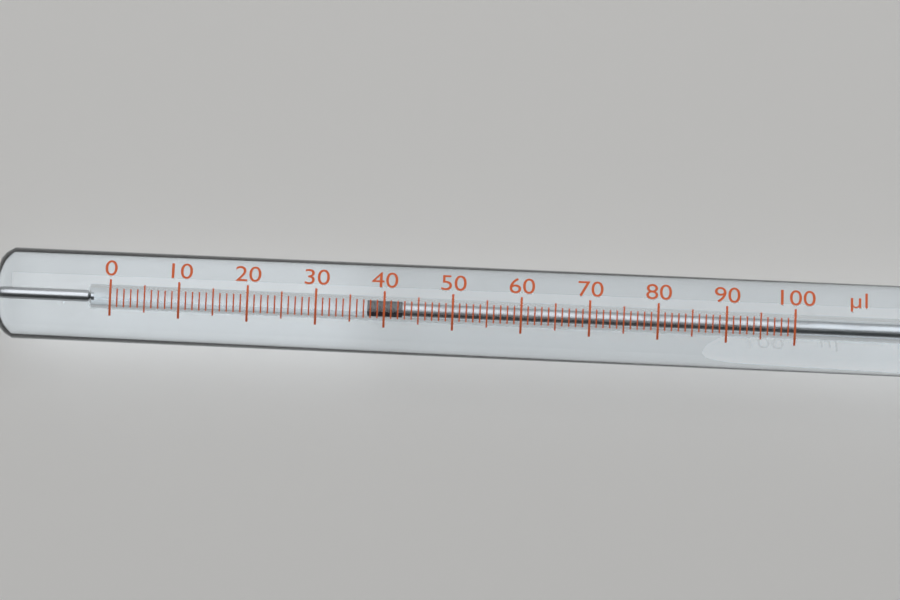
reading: 38 µl
